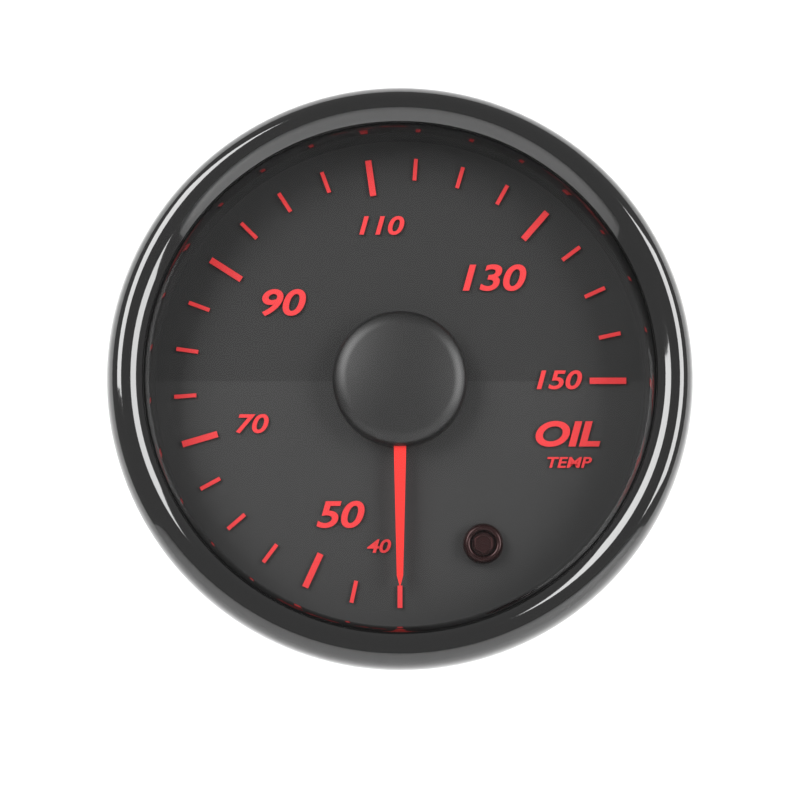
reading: 40 (no unit)
